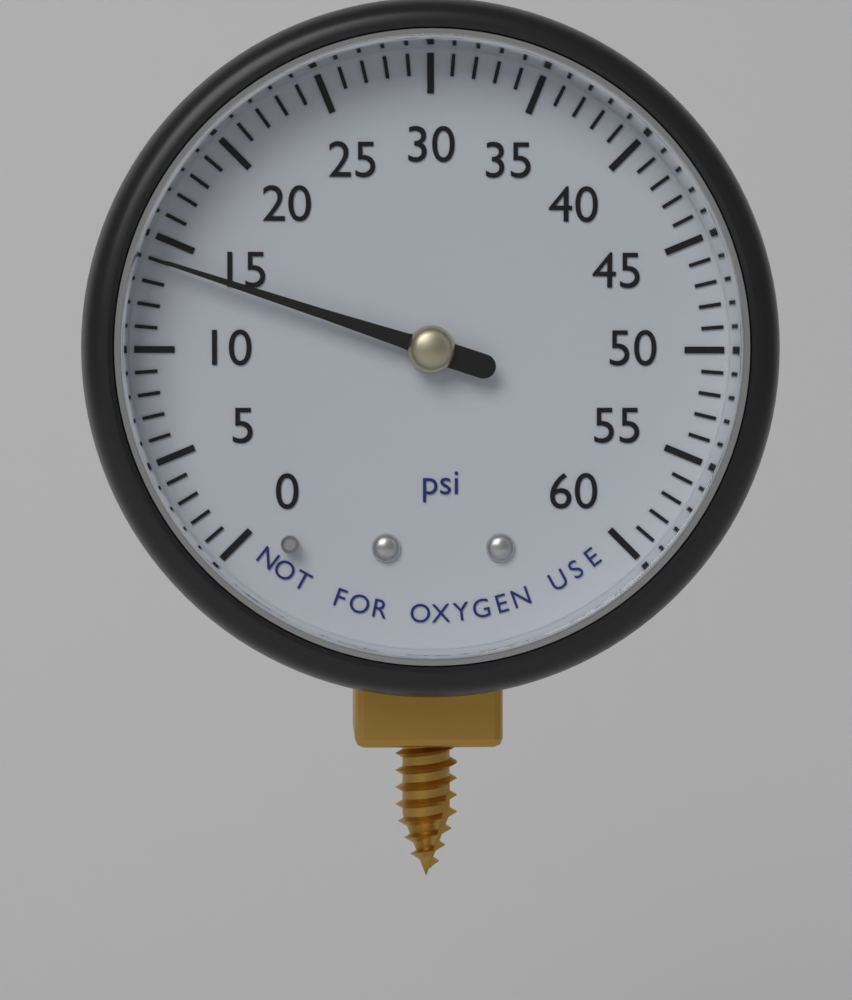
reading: 14 psi
